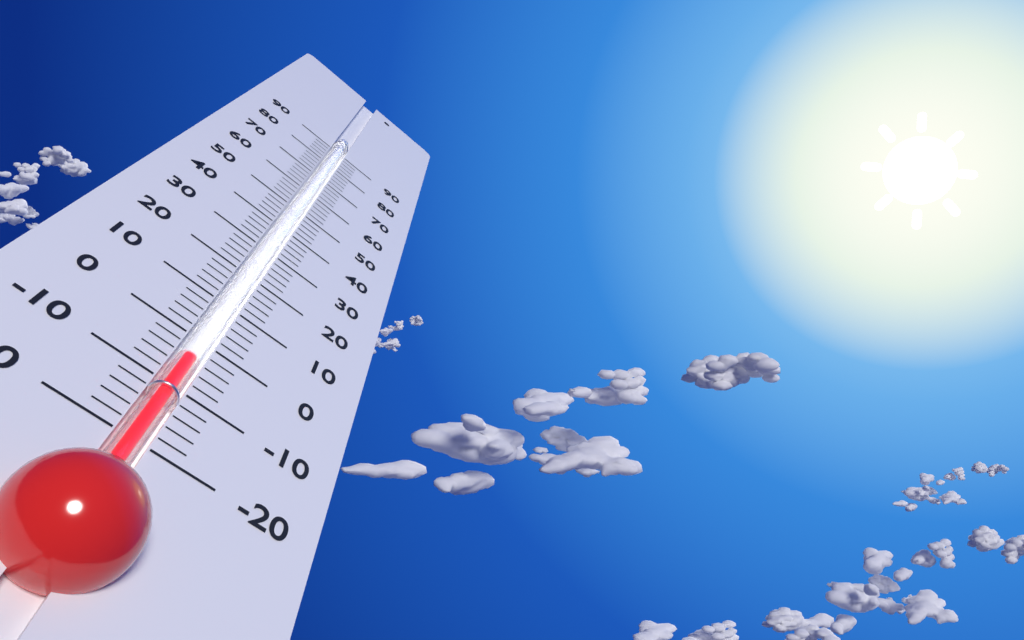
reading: -4 (no unit)
